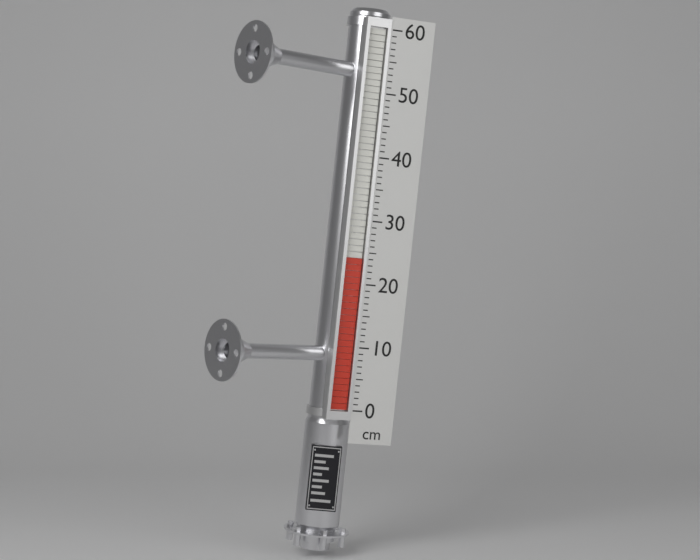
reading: 24 cm
